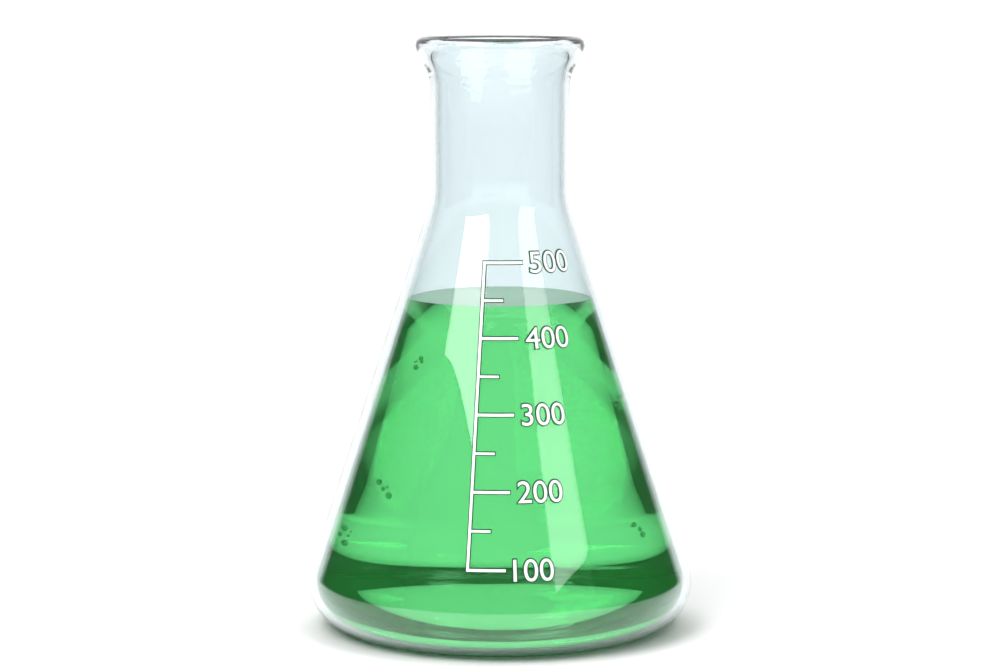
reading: 440 (no unit)
